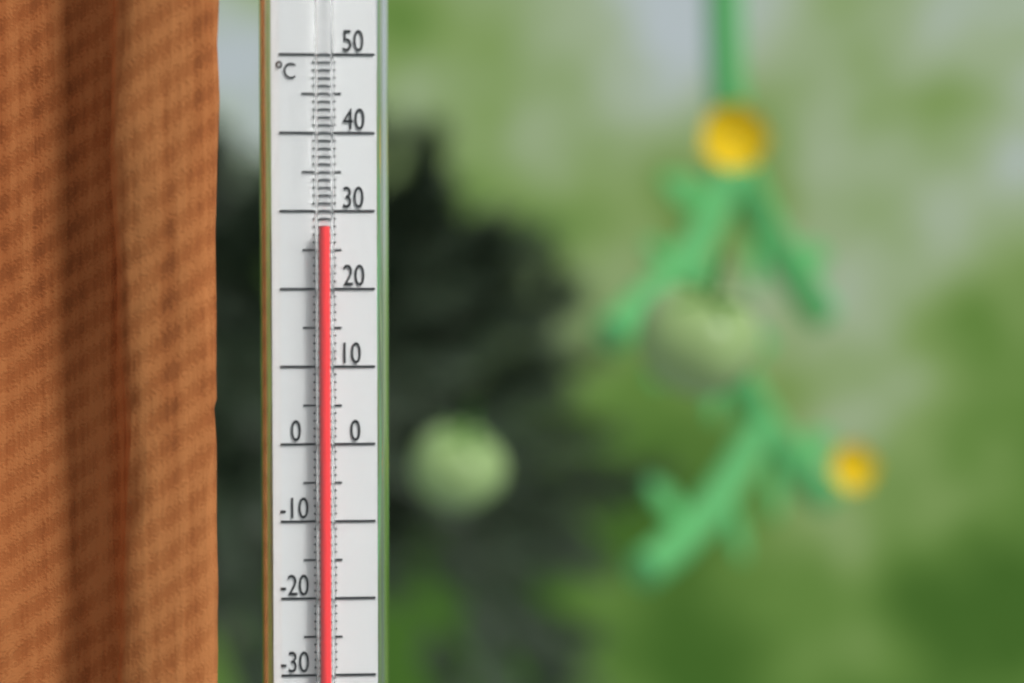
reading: 28 °C
